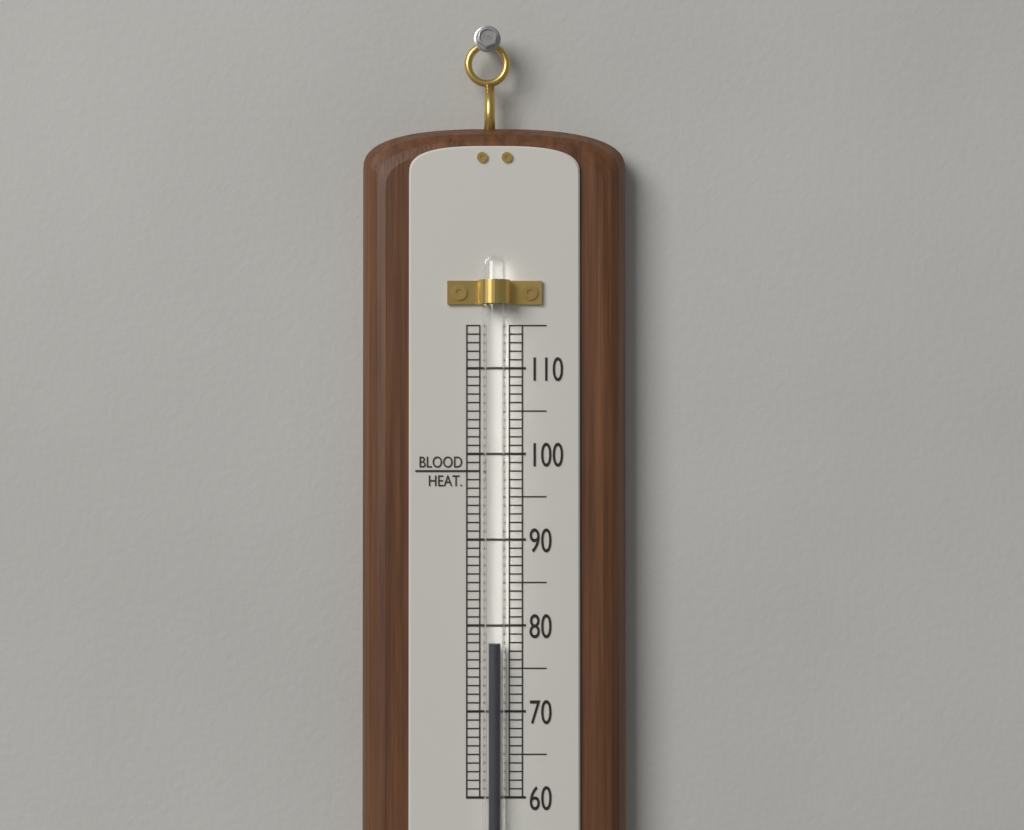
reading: 78 (no unit)
